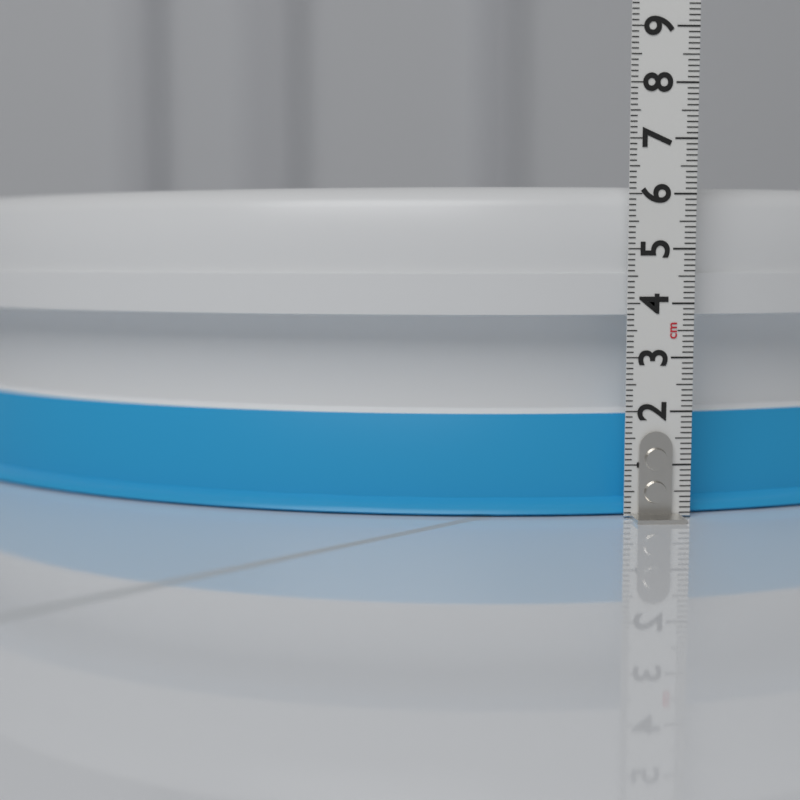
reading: 6.2 cm
